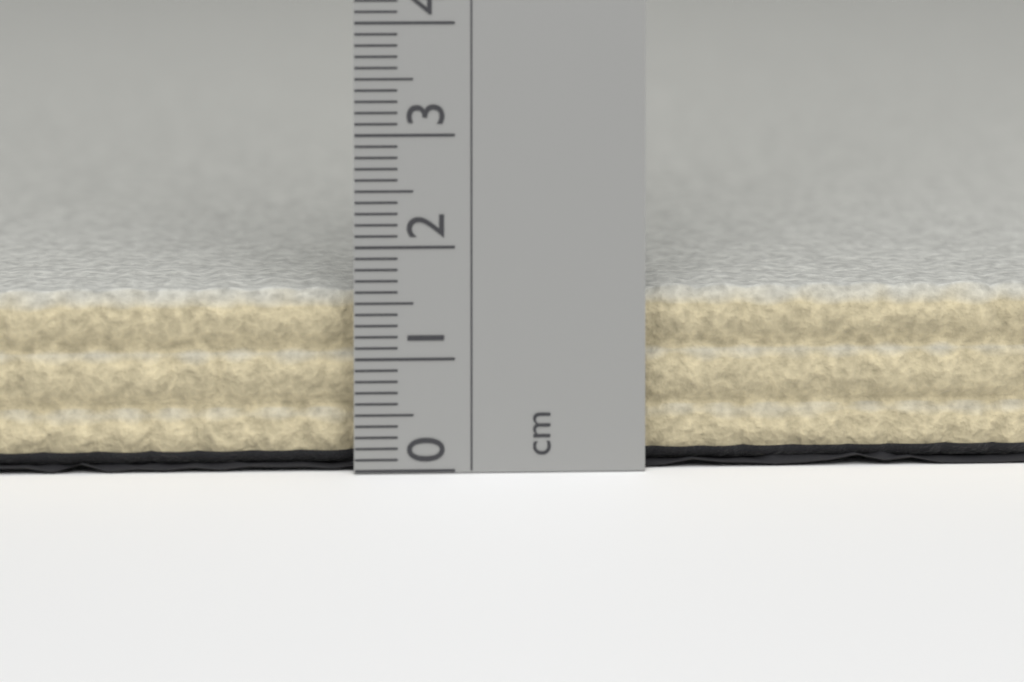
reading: 1.6 cm
